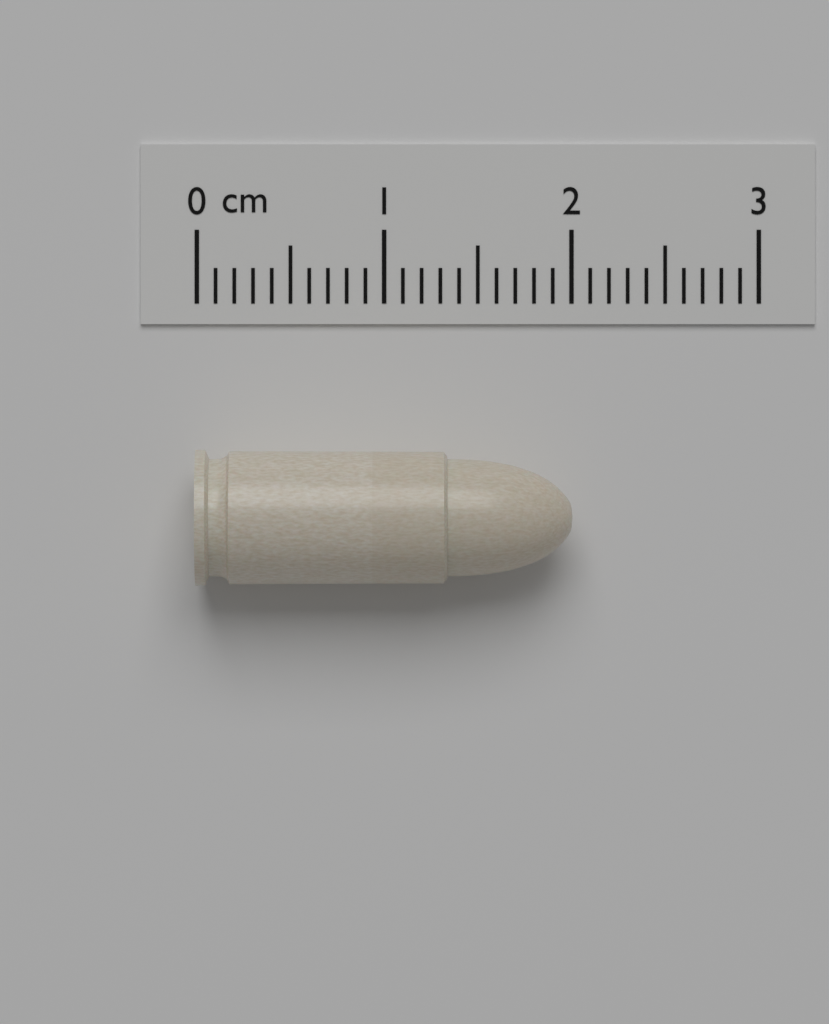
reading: 2.0 cm
